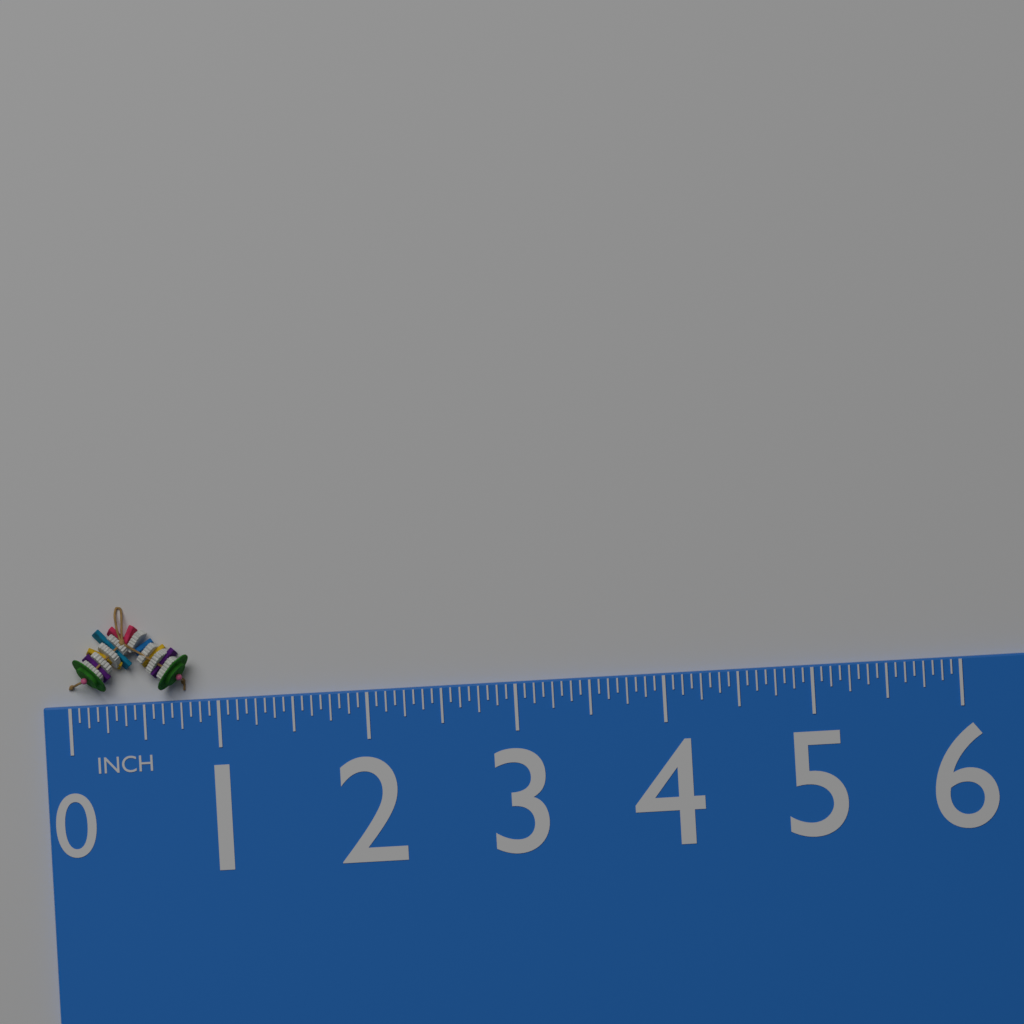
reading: 0.8125 in
